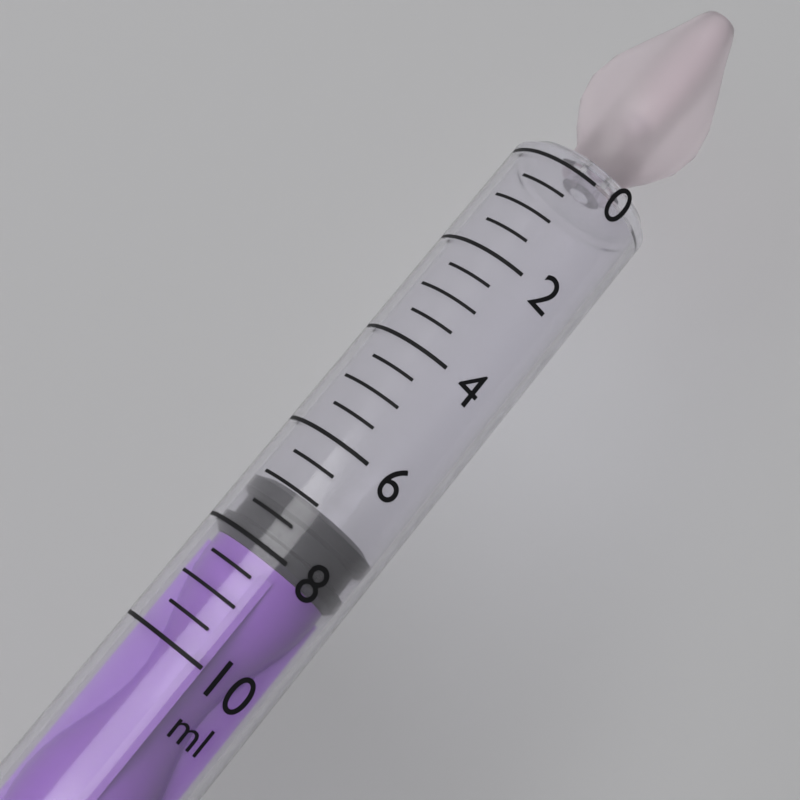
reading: 7.0 ml
